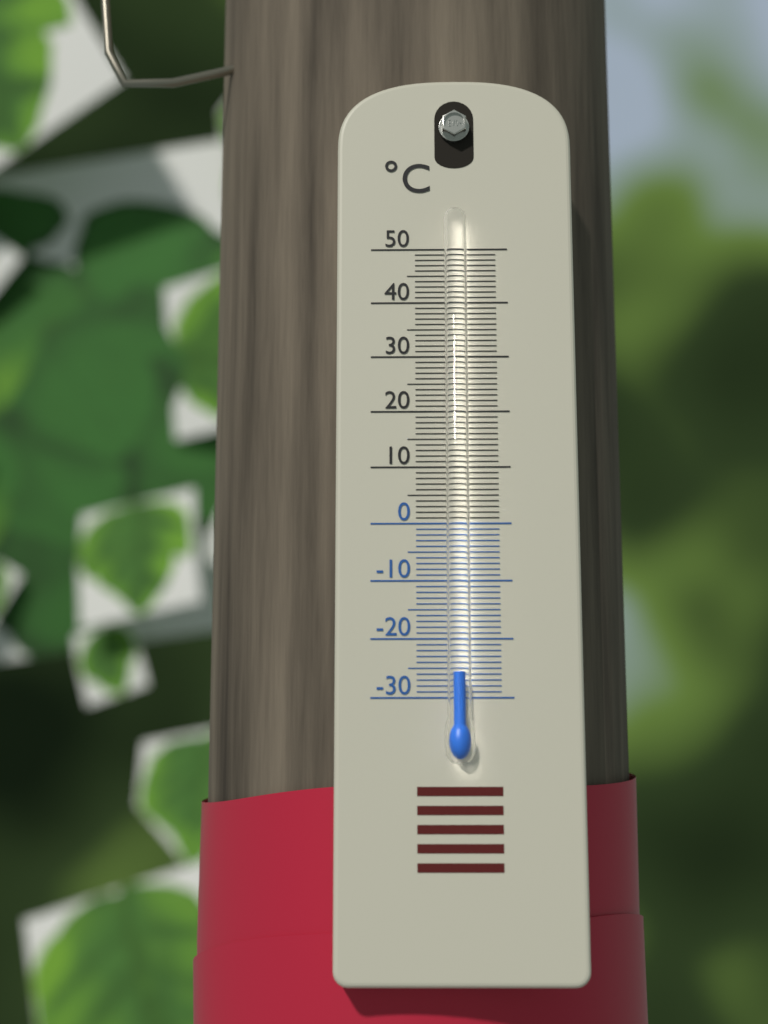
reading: -26 °C
